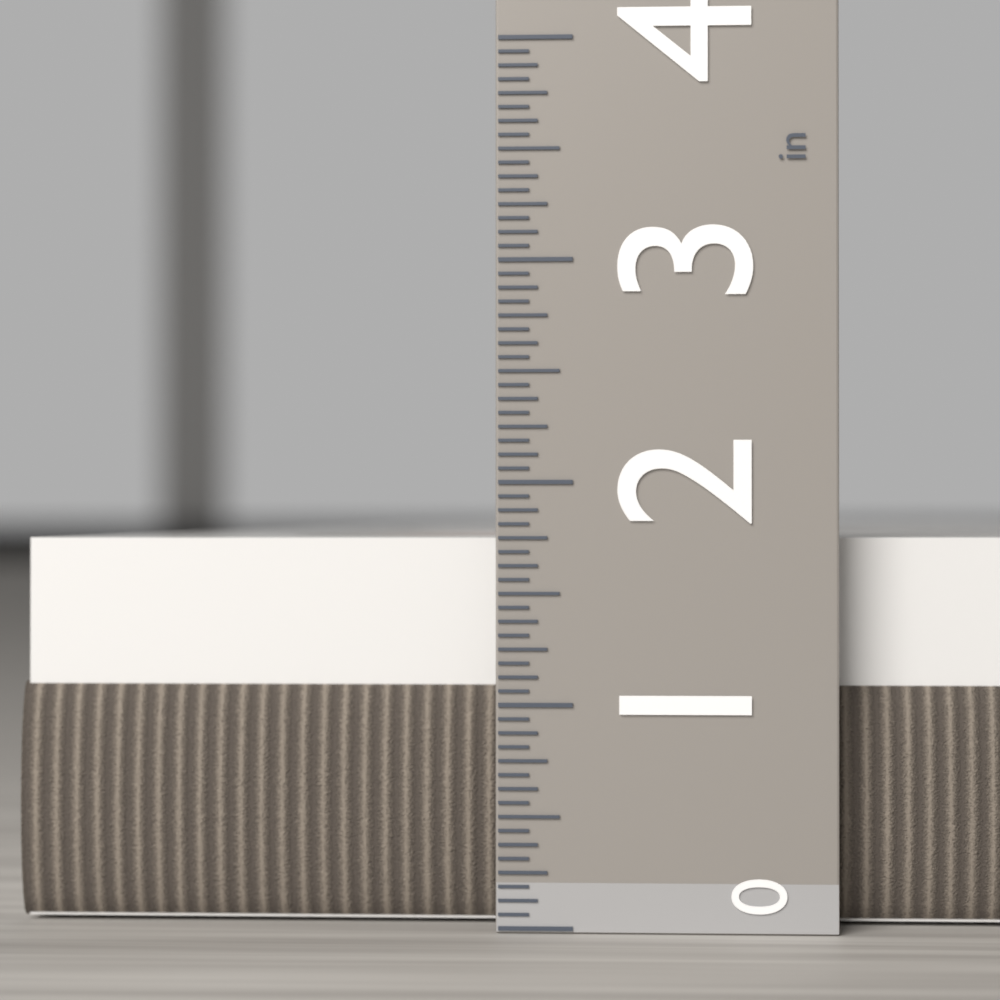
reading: 1.7500 in
